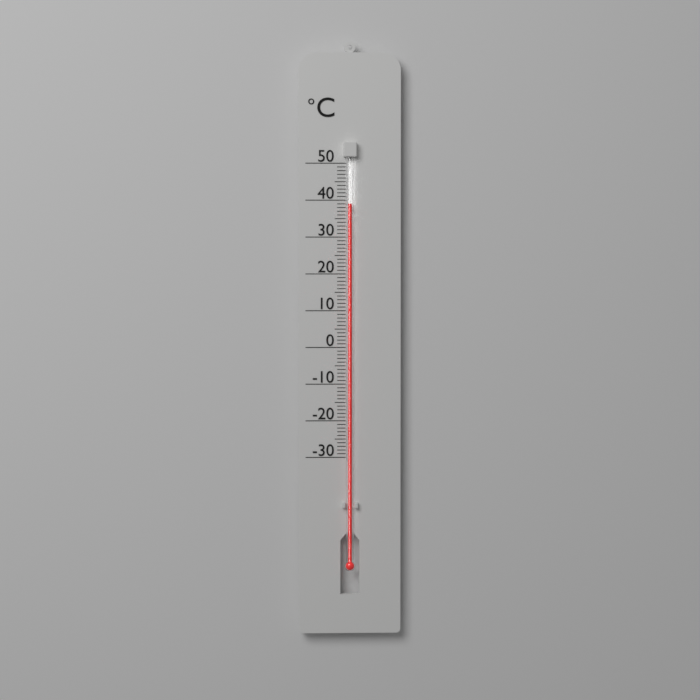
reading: 39 °C
